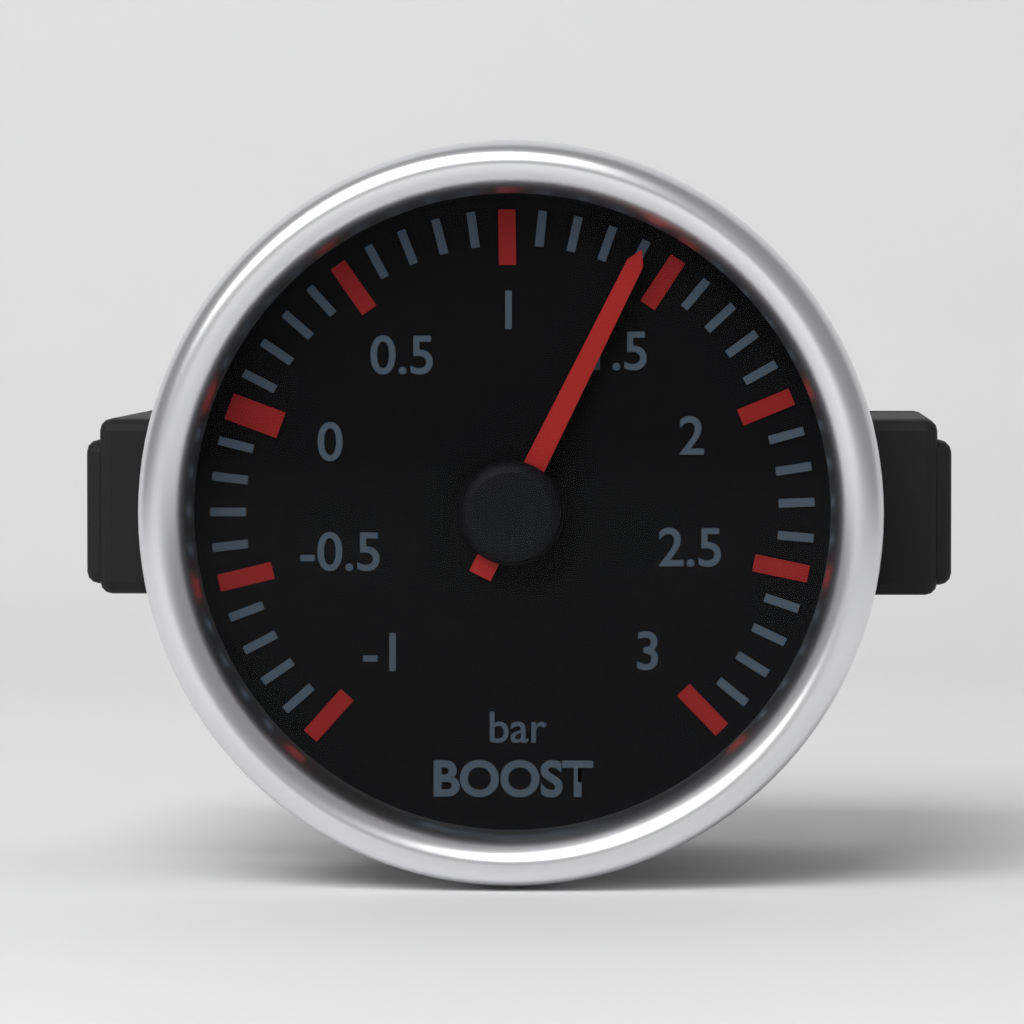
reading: 1.4 bar
